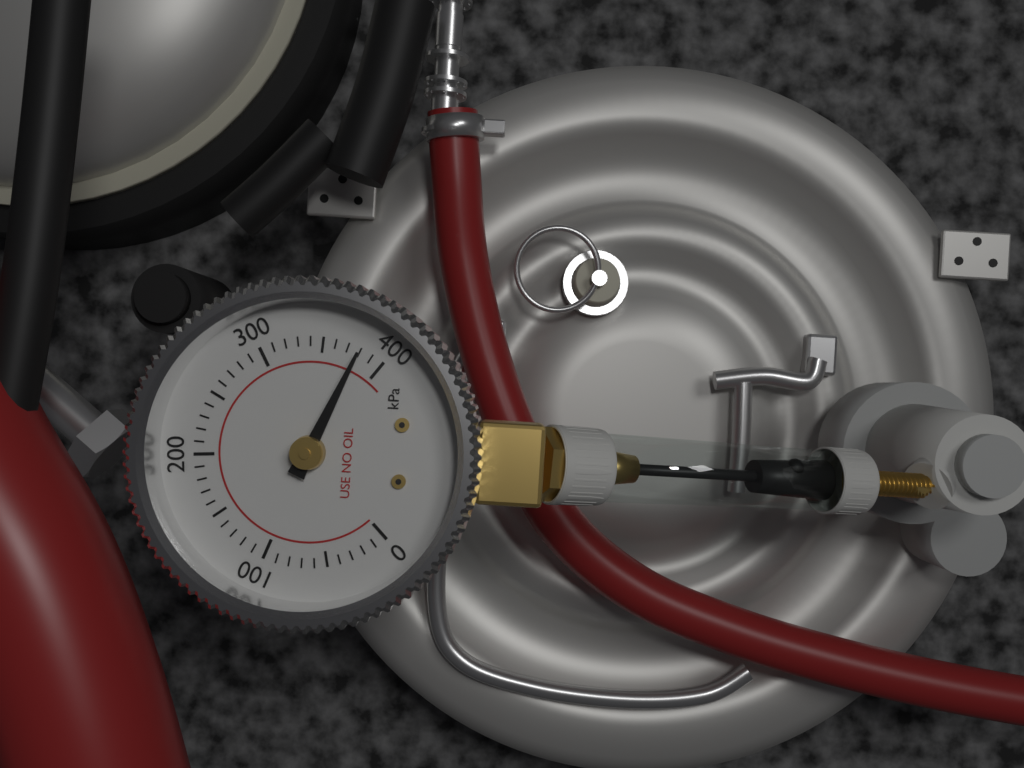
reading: 380 kPa
